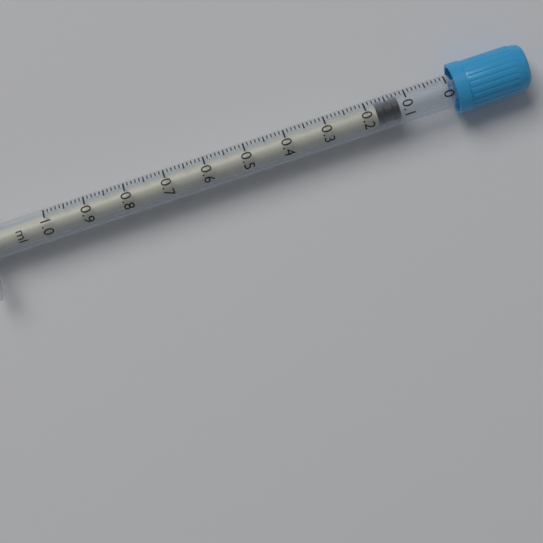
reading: 0.12 ml
